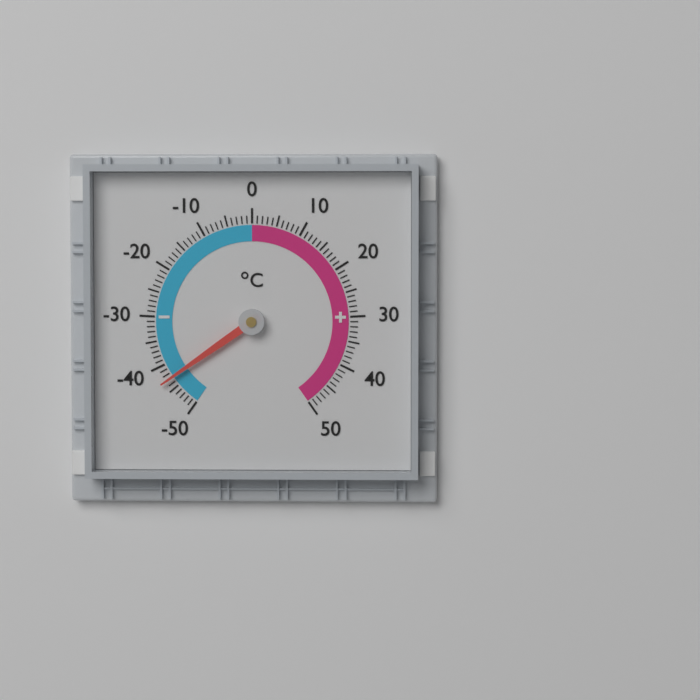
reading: -43 °C
